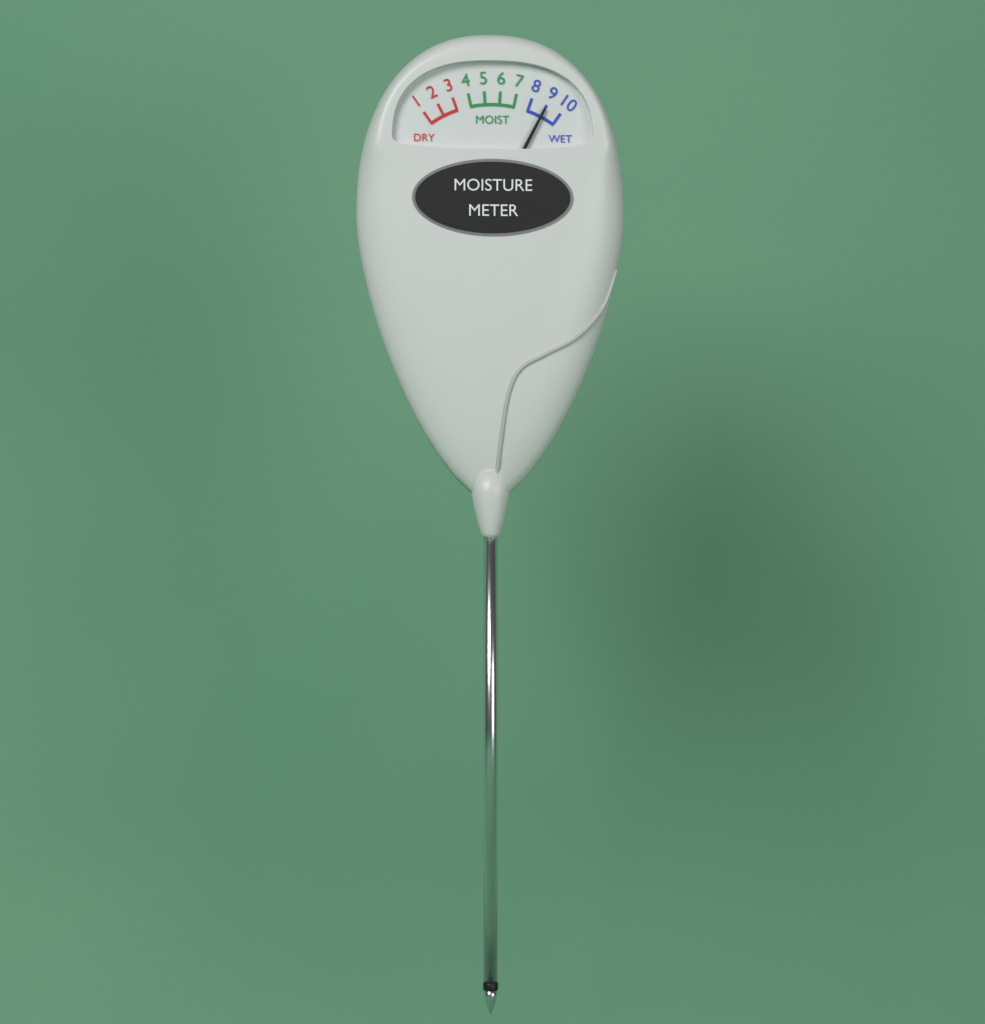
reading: 9 (no unit)
